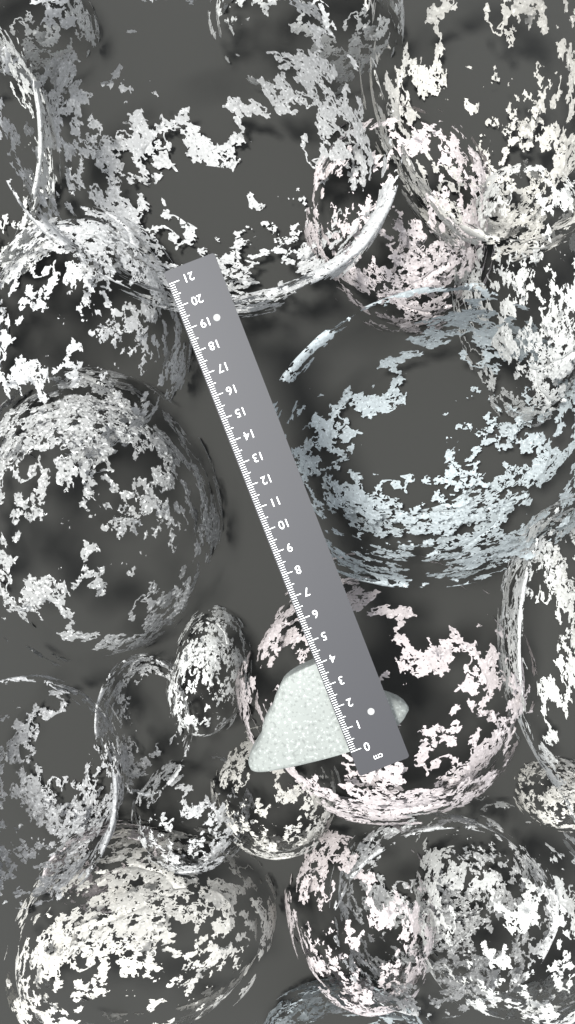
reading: 4.0 cm
